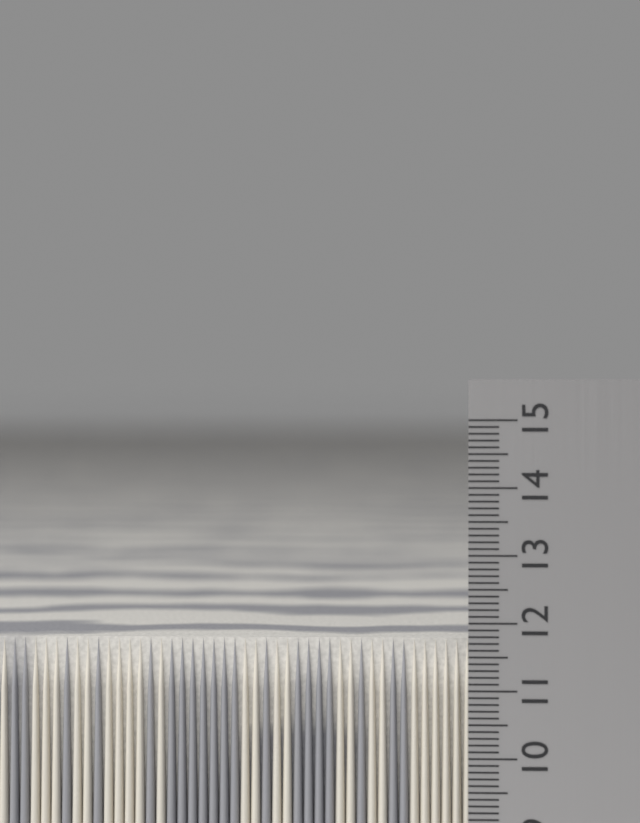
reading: 11.7 cm
